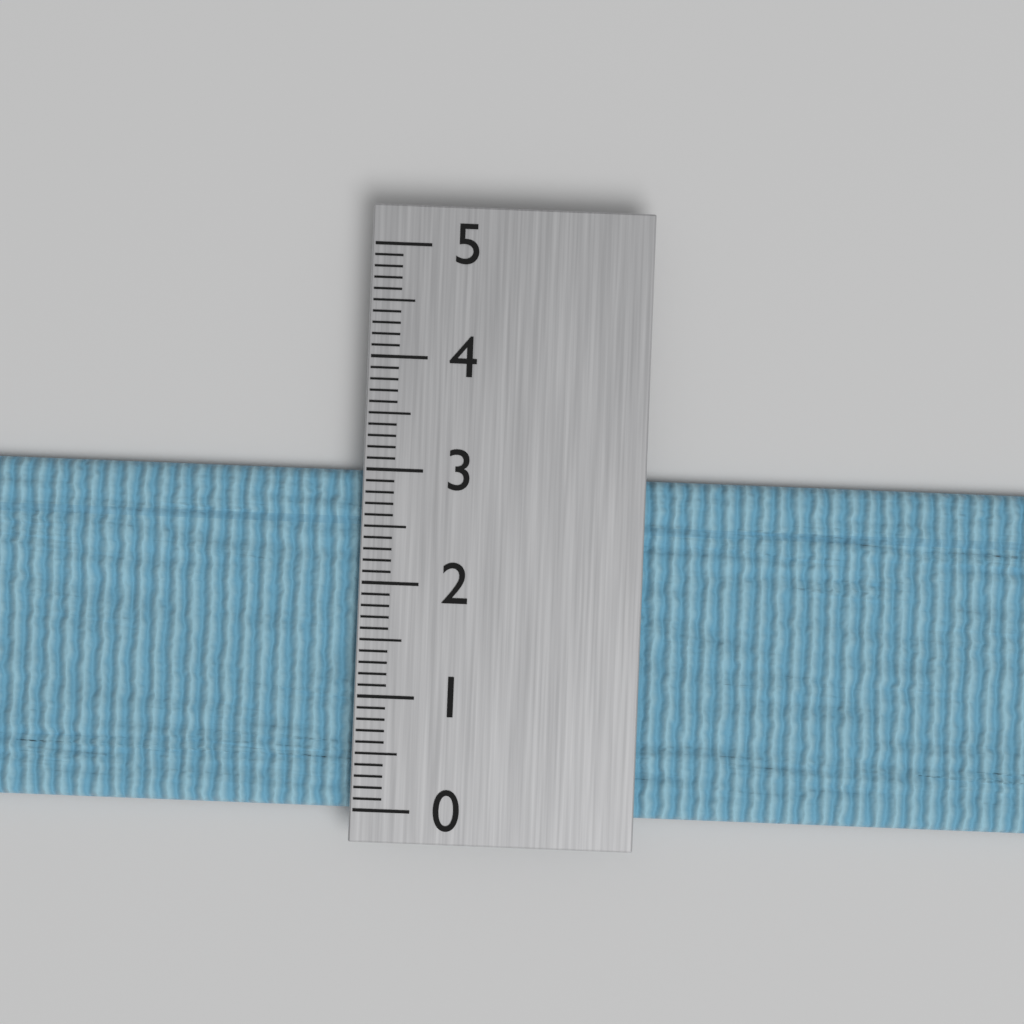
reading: 3.0 (no unit)
